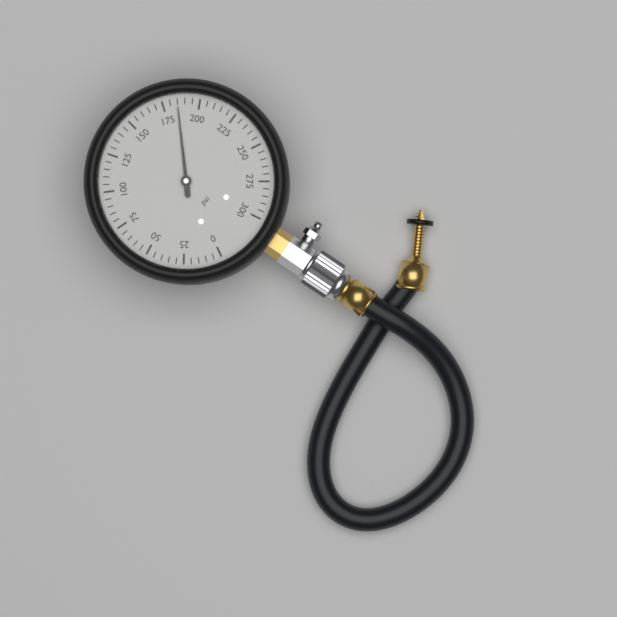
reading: 185 psi
